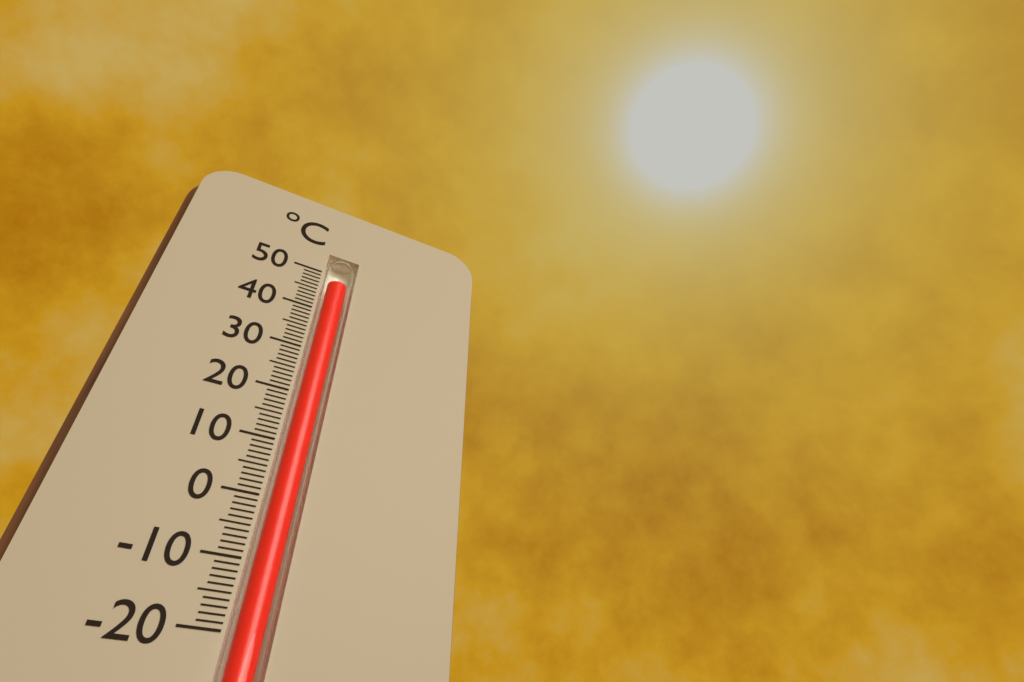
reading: 48 °C
